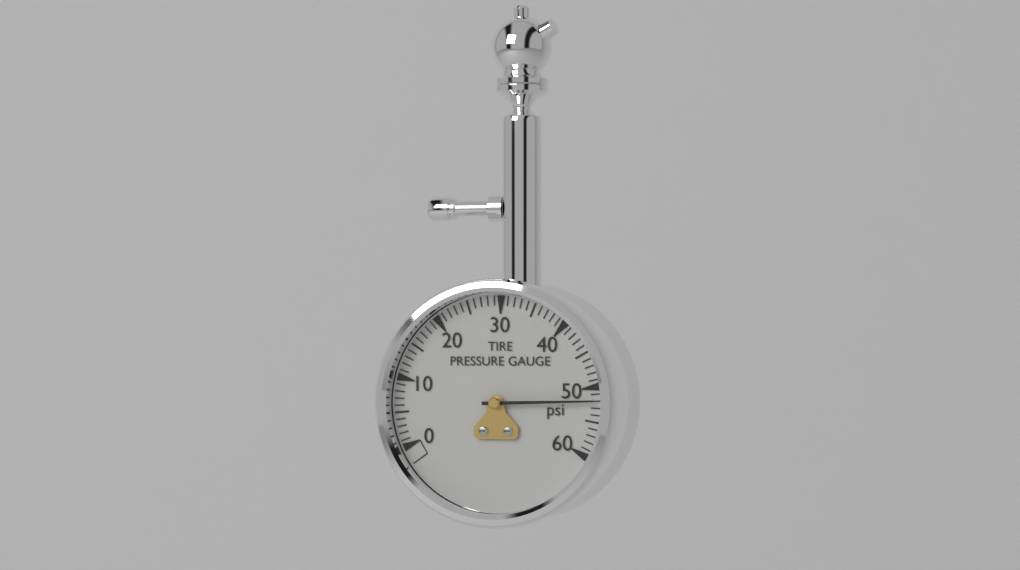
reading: 52 psi
